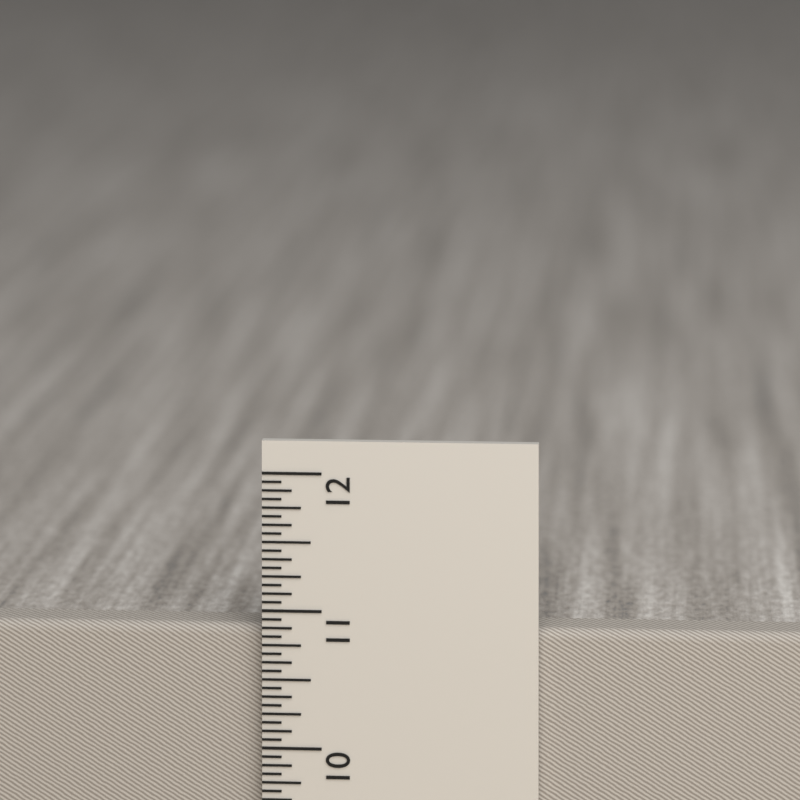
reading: 10.8750 in
